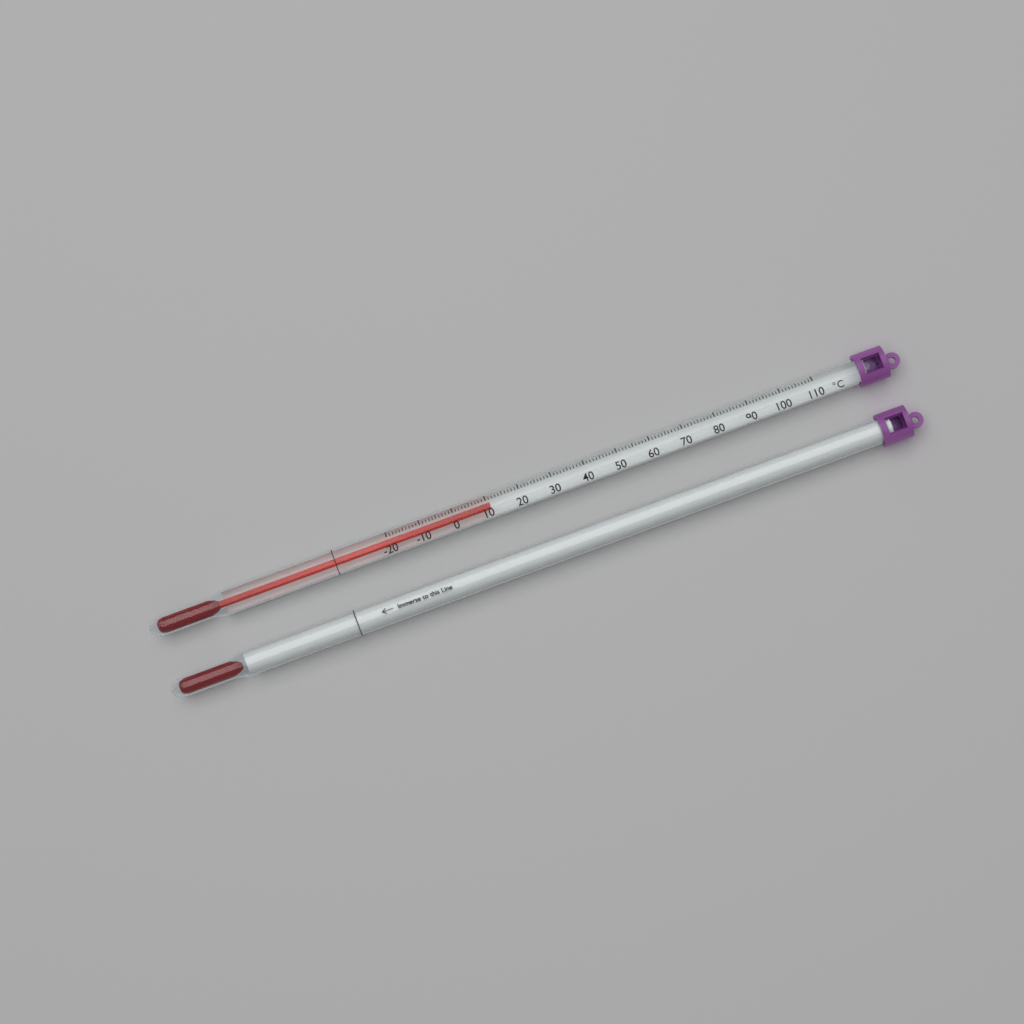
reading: 11 °C
